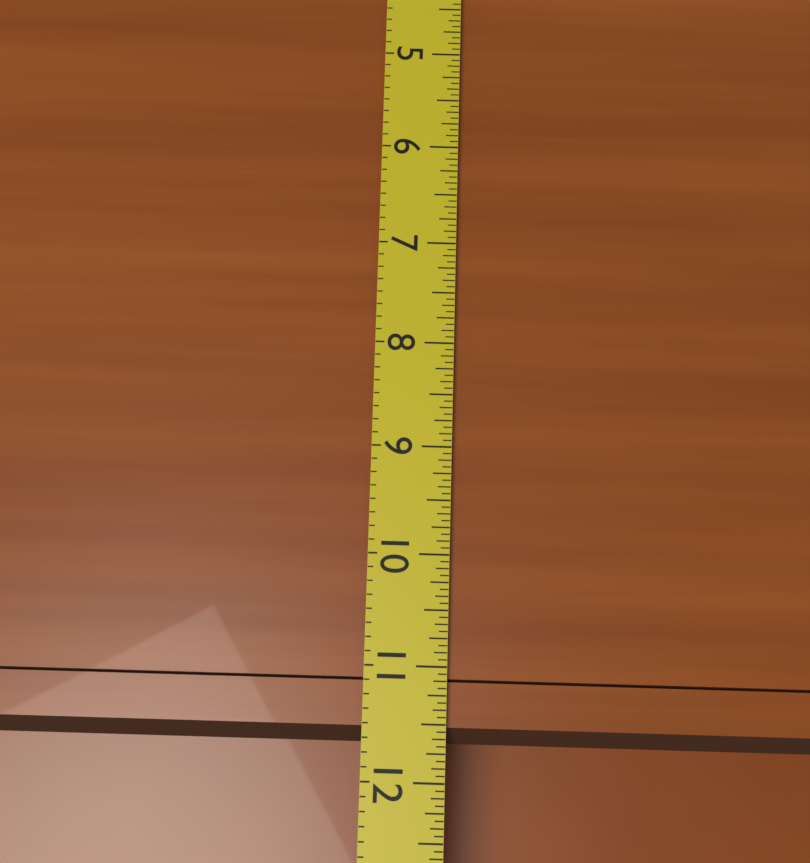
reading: 11.6875 (no unit)
